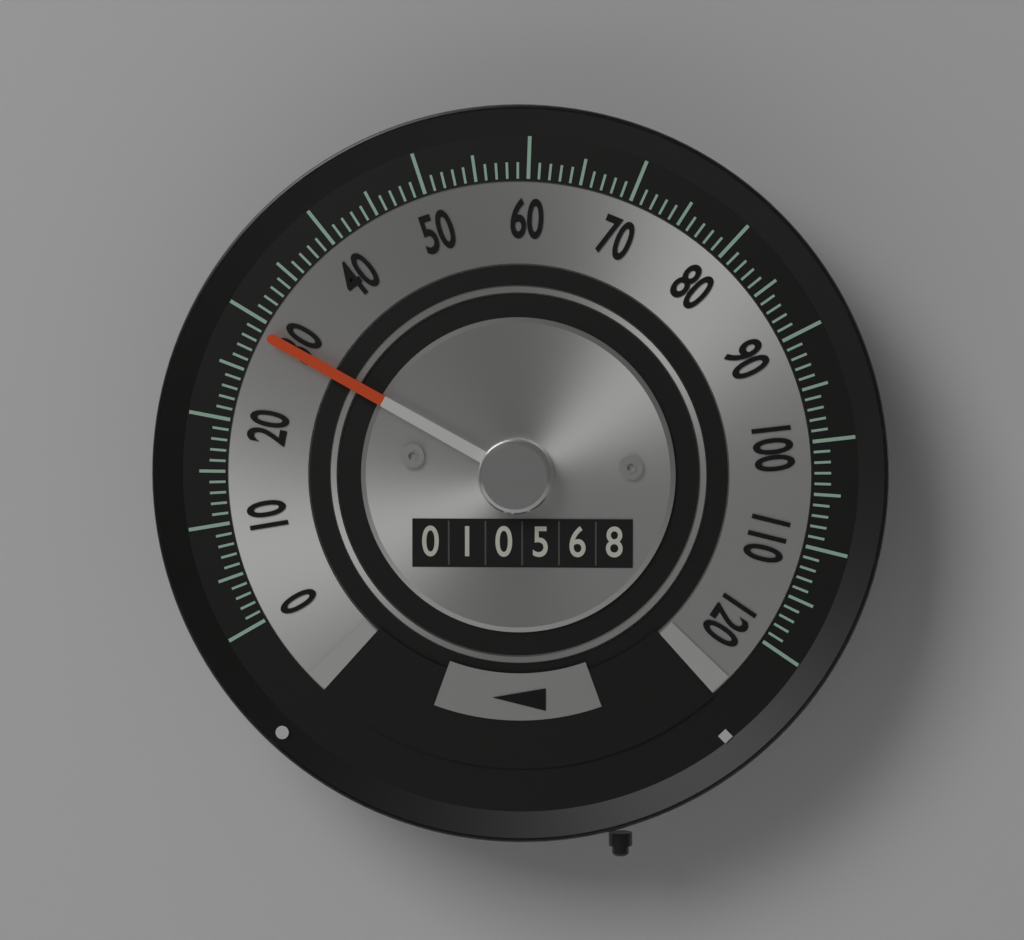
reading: 29 (no unit)
